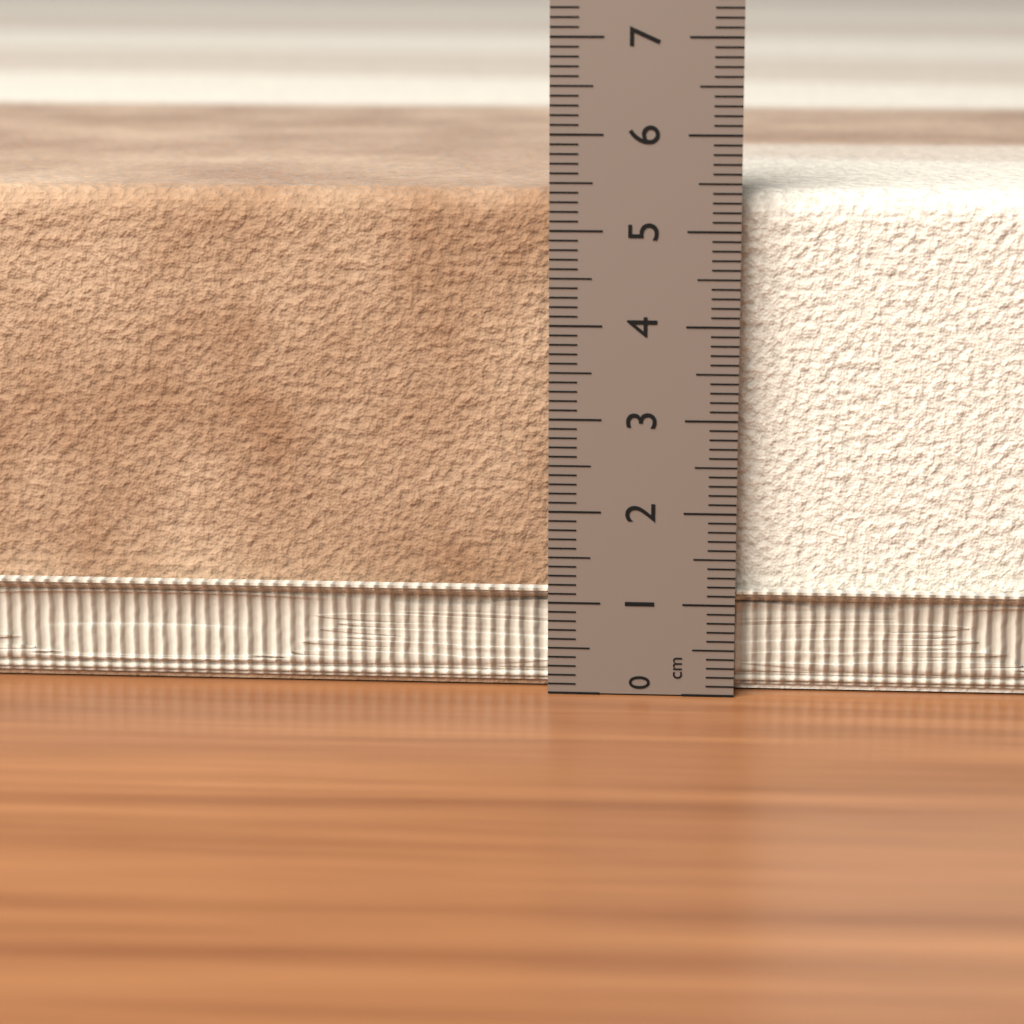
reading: 5.4 cm
